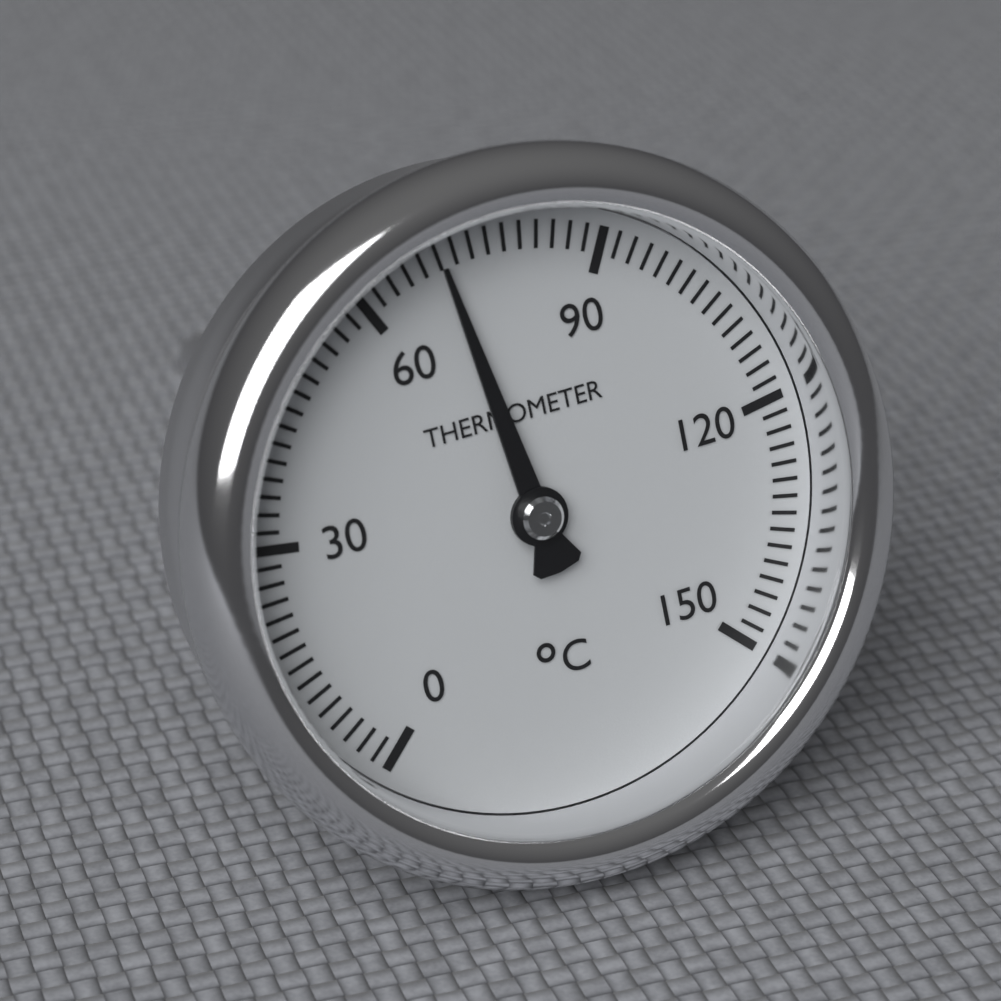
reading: 70 °C
